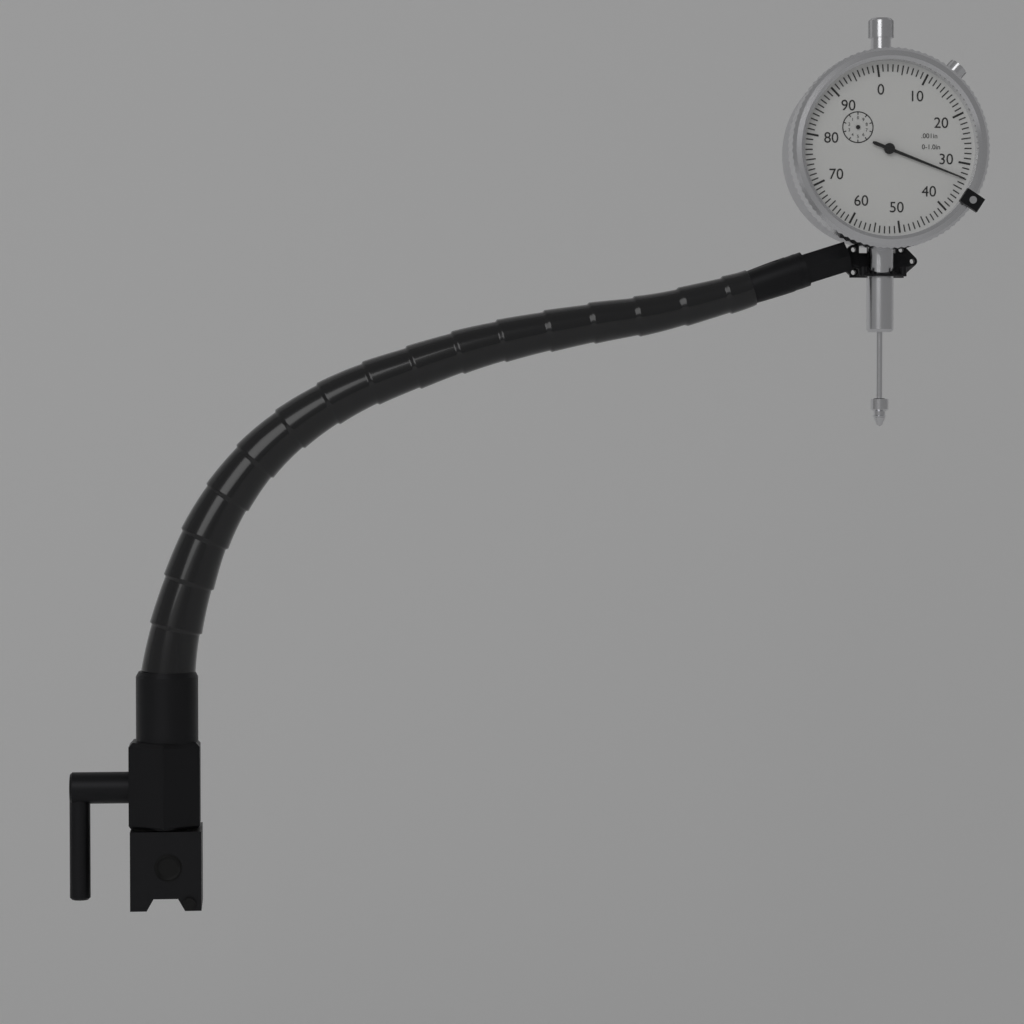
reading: 0.033 in
